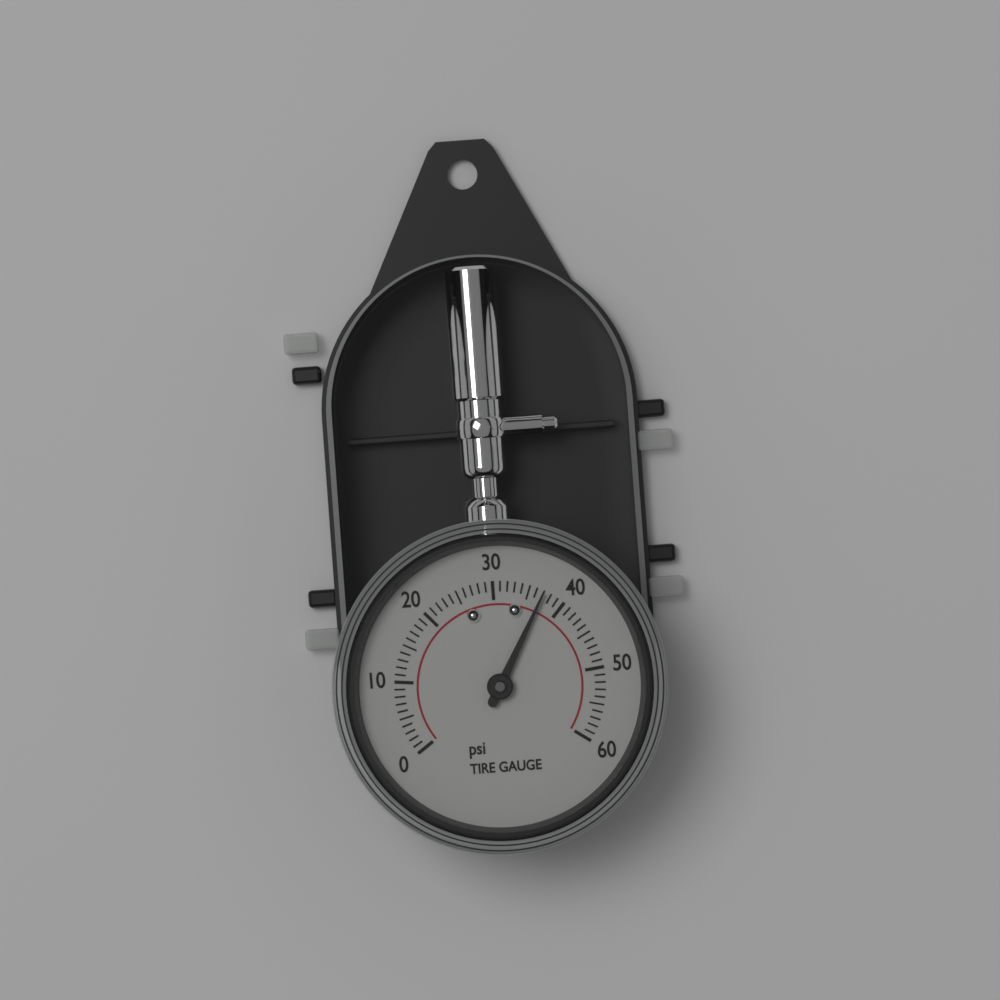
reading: 37 psi
